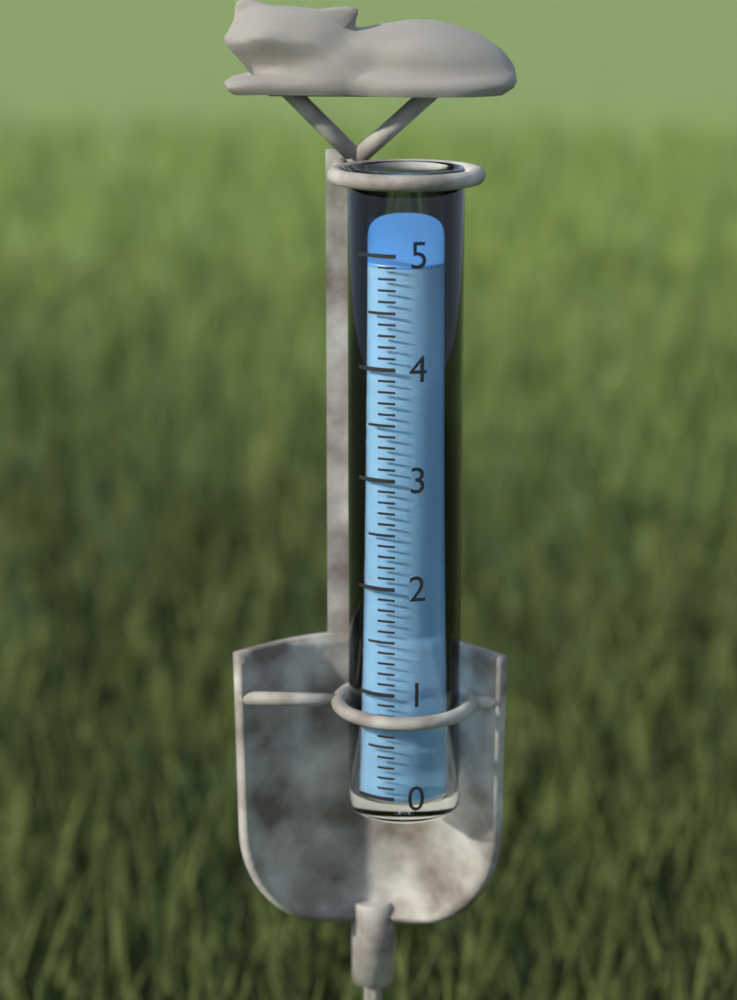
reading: 4.9 (no unit)
